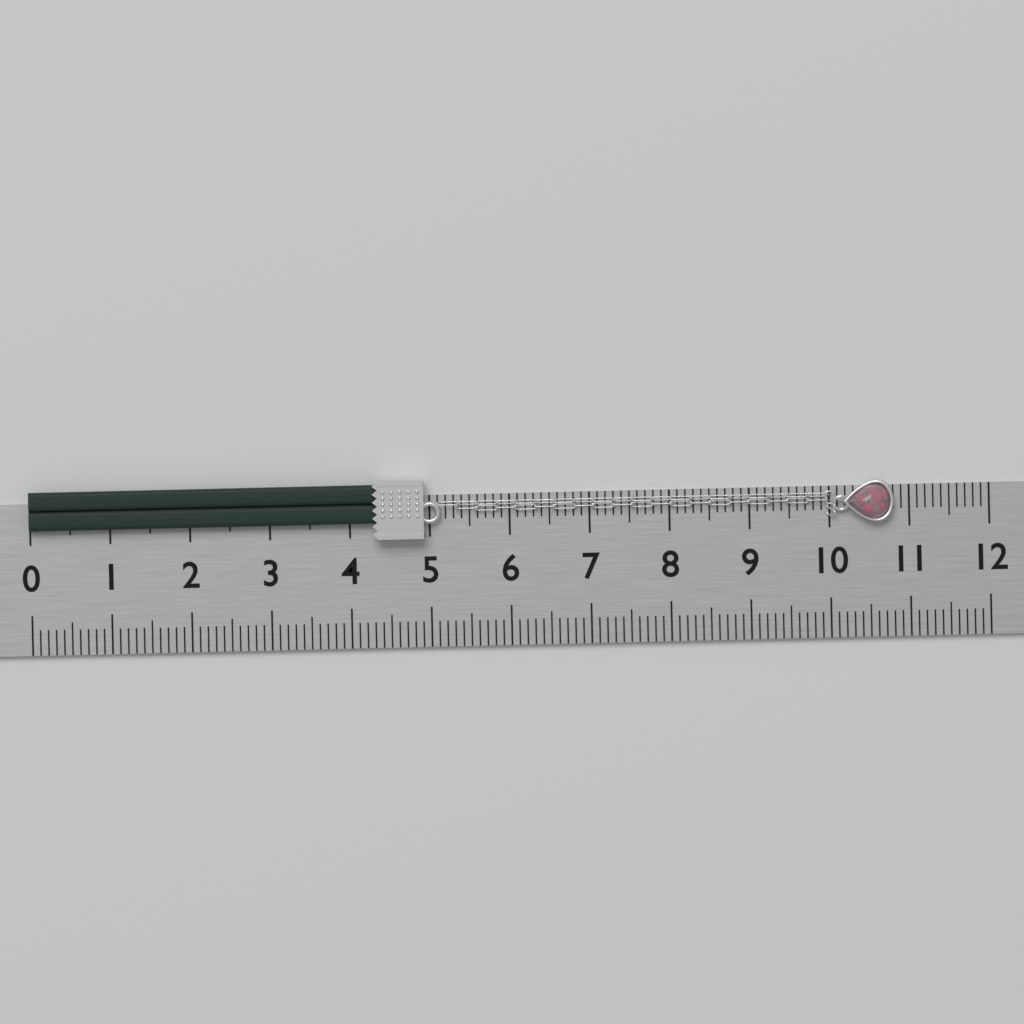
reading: 10.8 (no unit)
